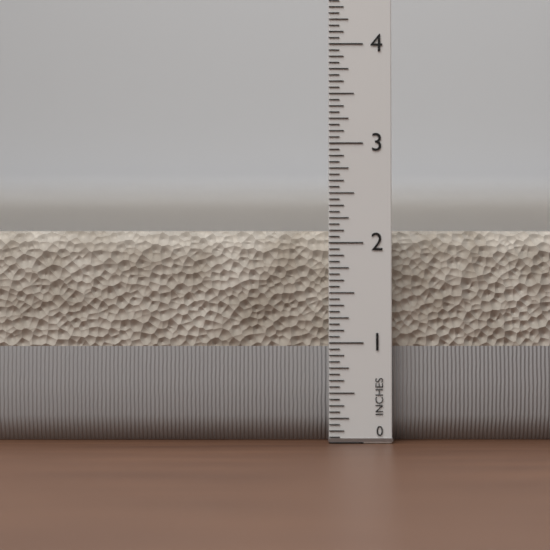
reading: 2.1250 in
